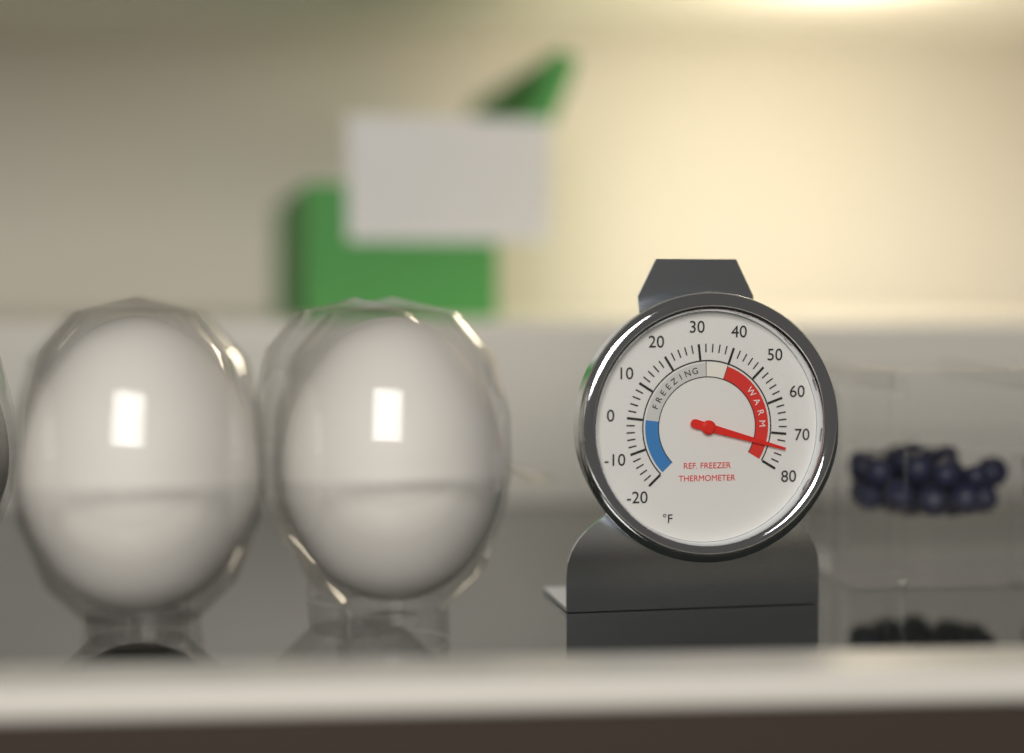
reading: 74 °F
